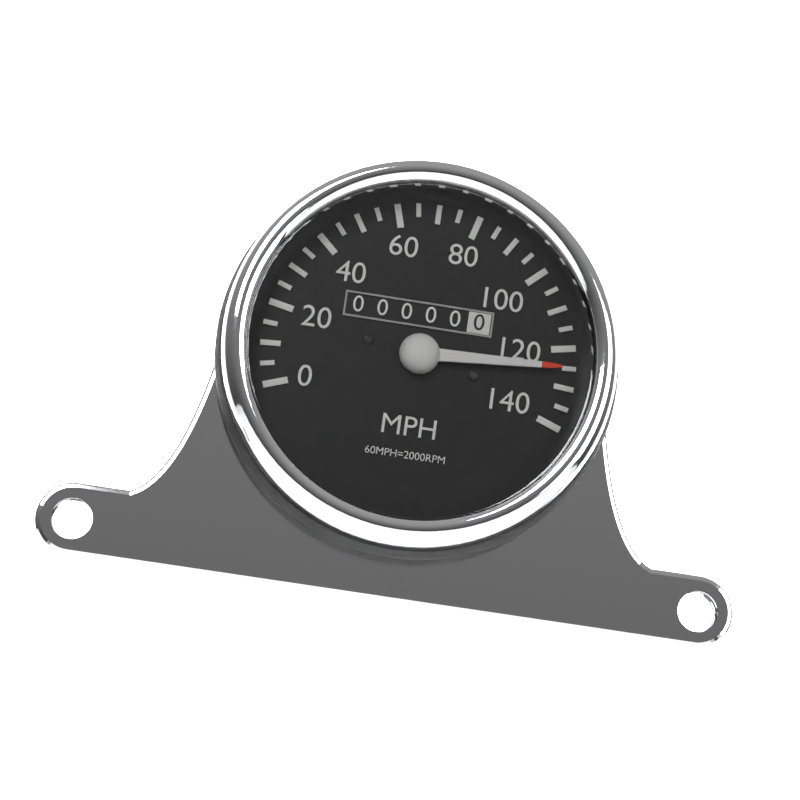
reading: 125 MPH
